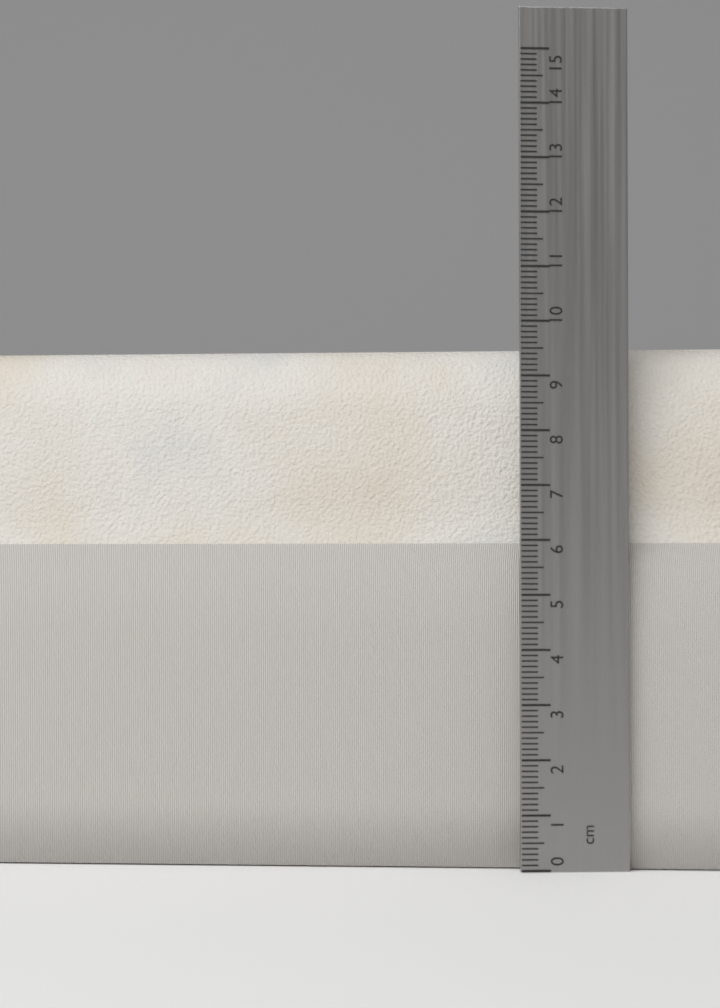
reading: 9.6 cm
